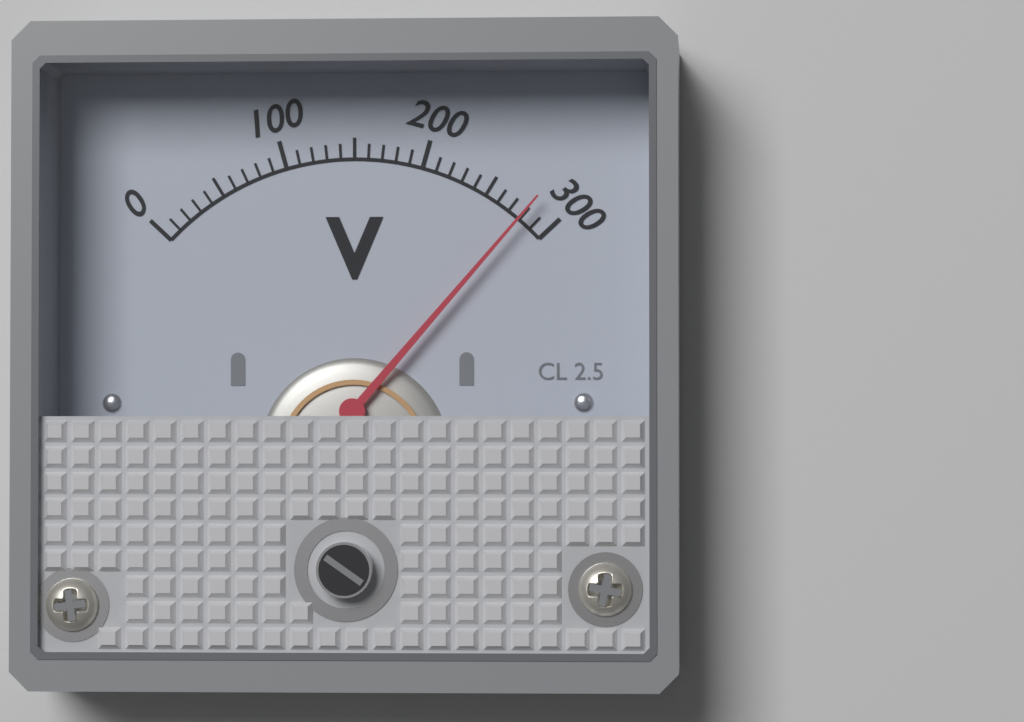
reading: 280 V
